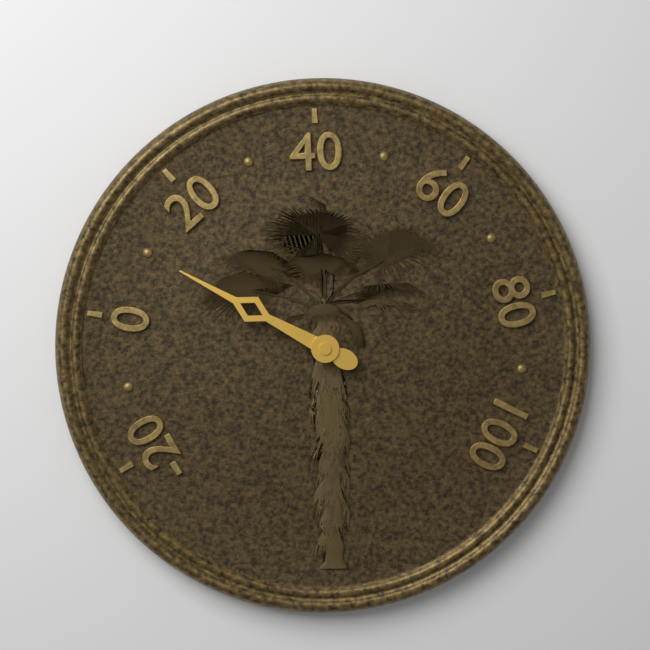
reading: 10 (no unit)
